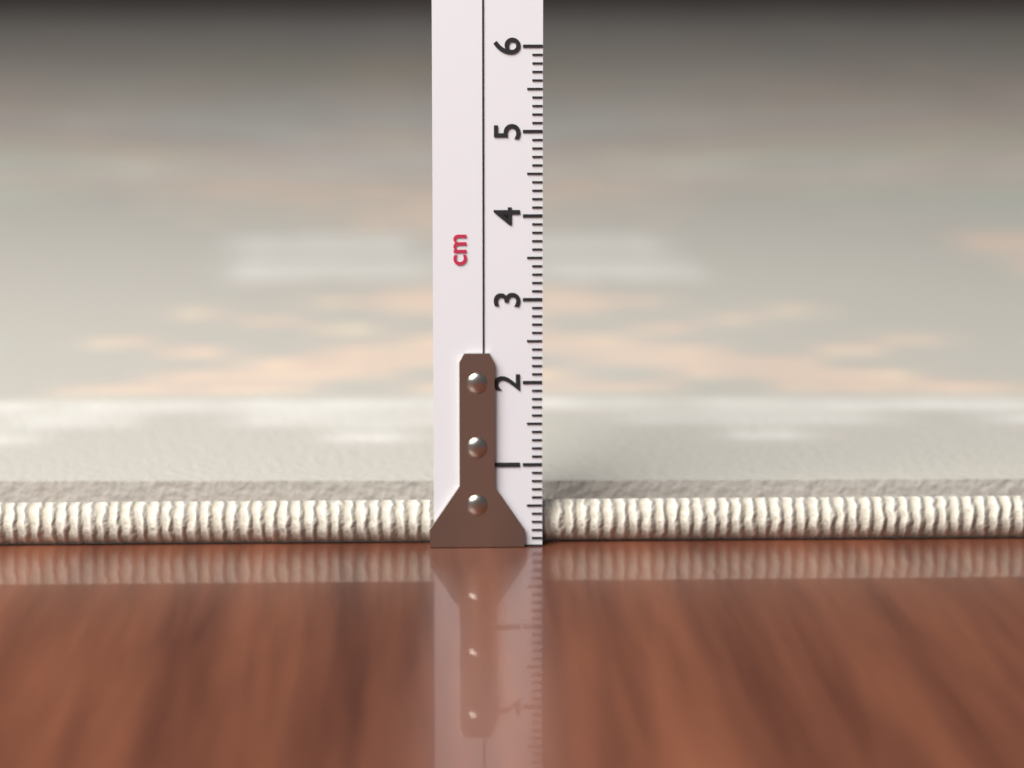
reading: 0.5 cm
